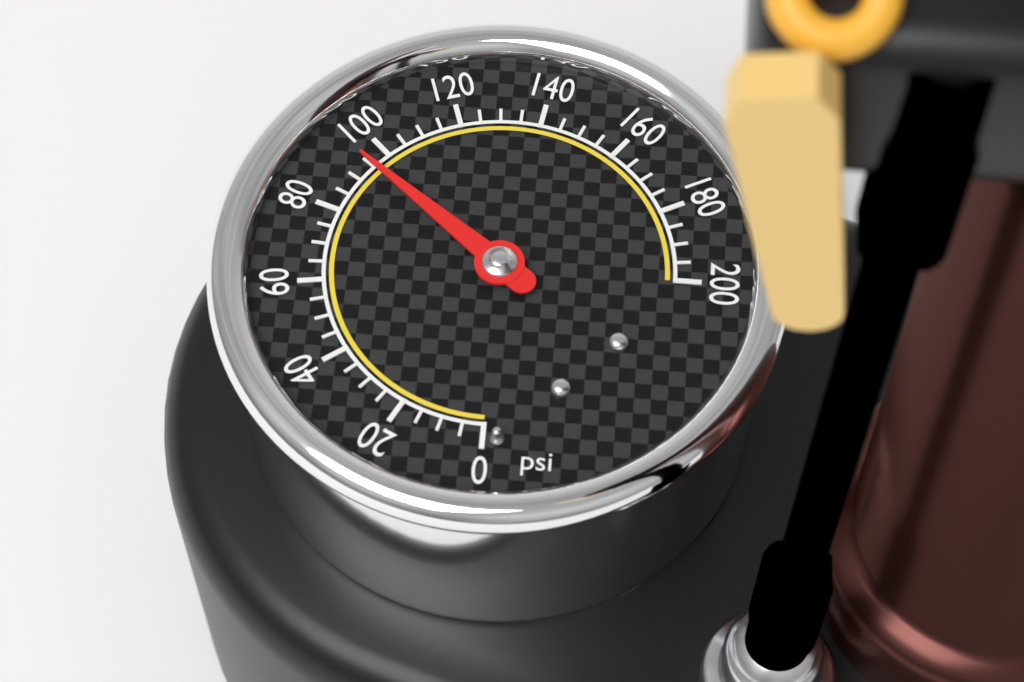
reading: 95 psi
